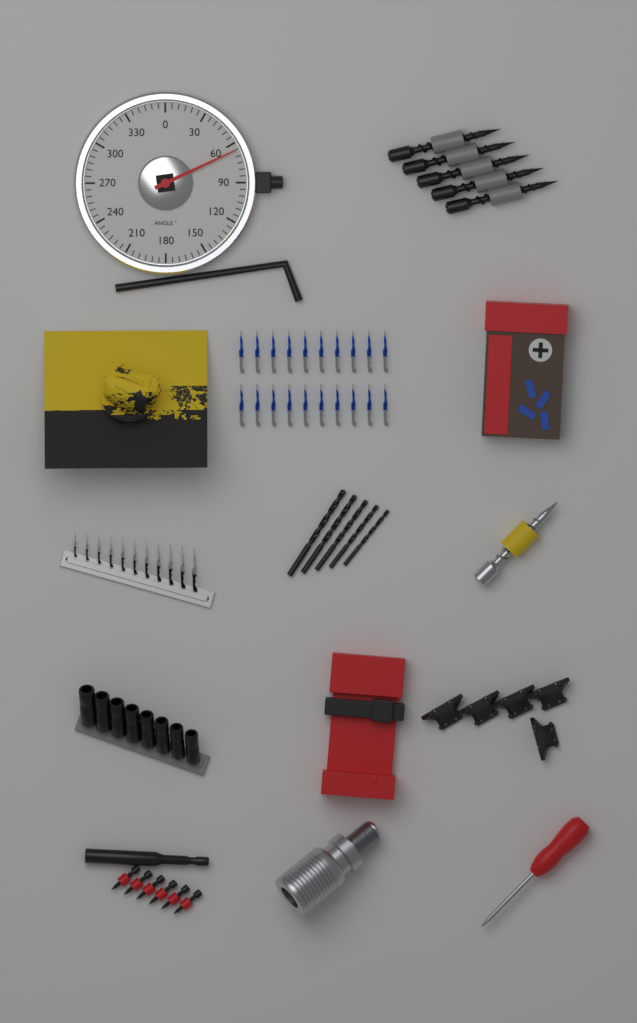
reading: 65 °
